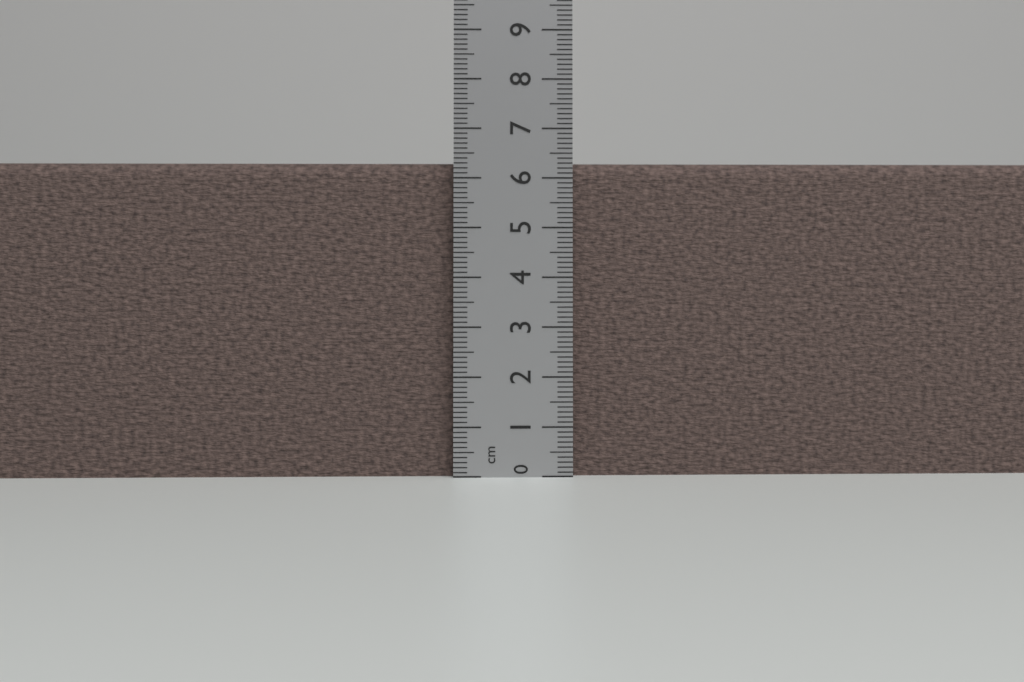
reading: 6.3 cm
